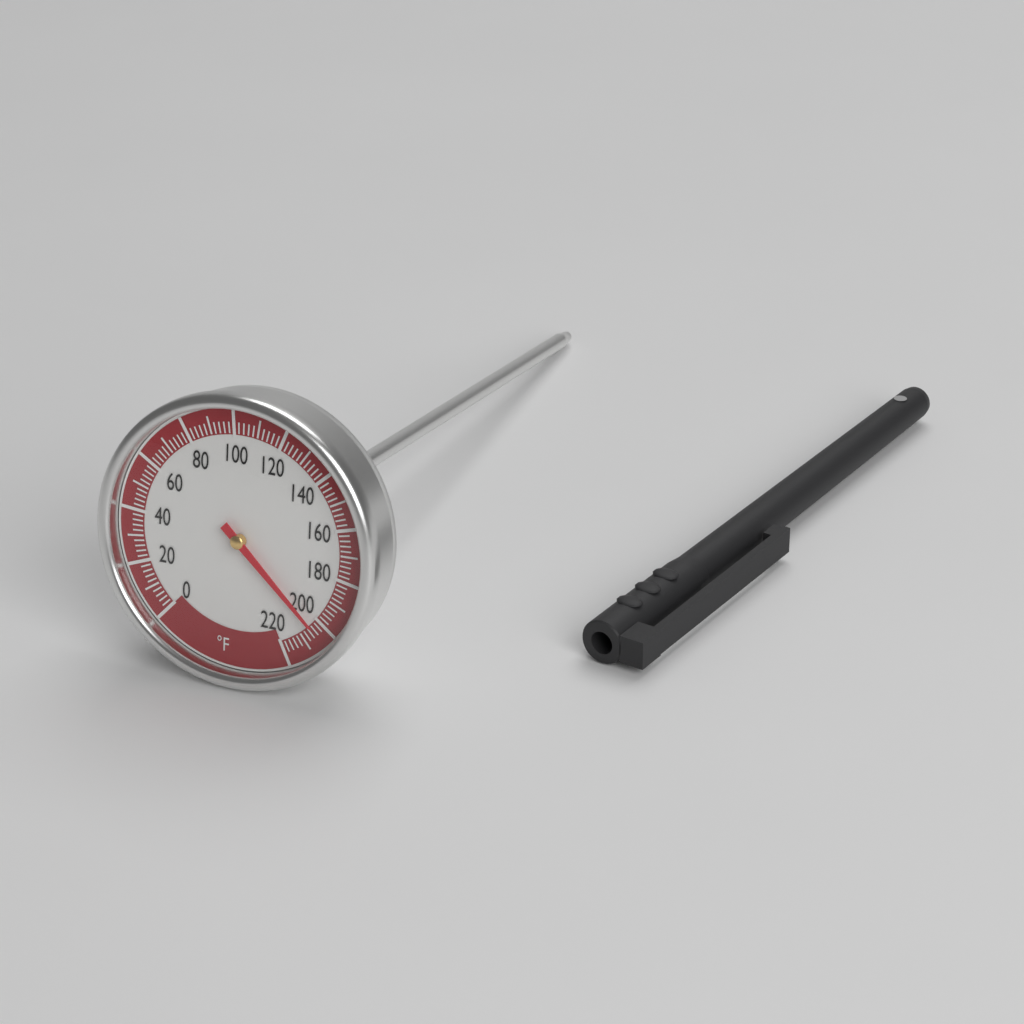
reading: 204 °F
